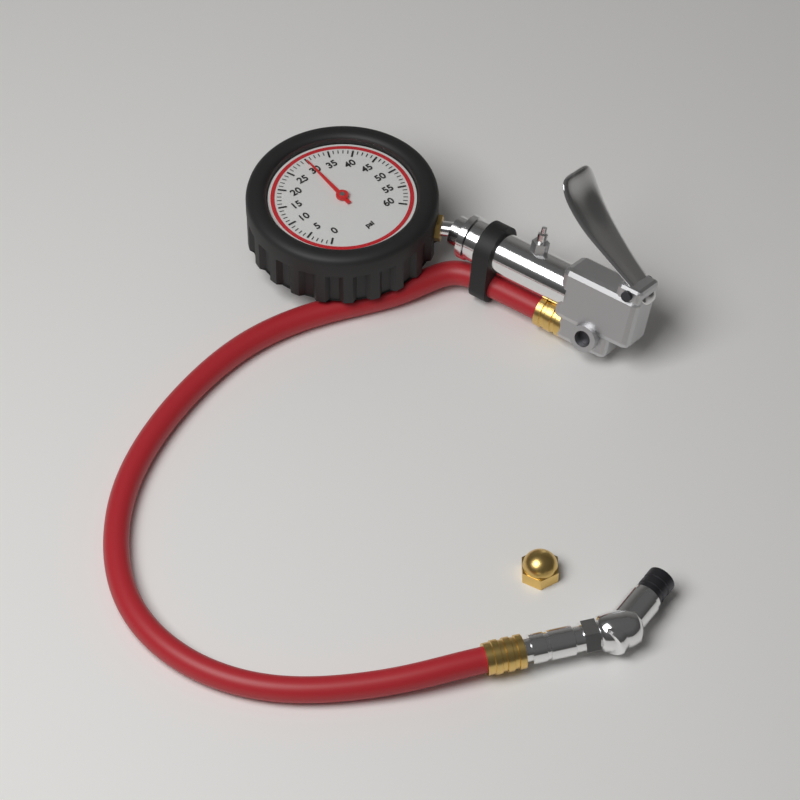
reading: 30 psi
